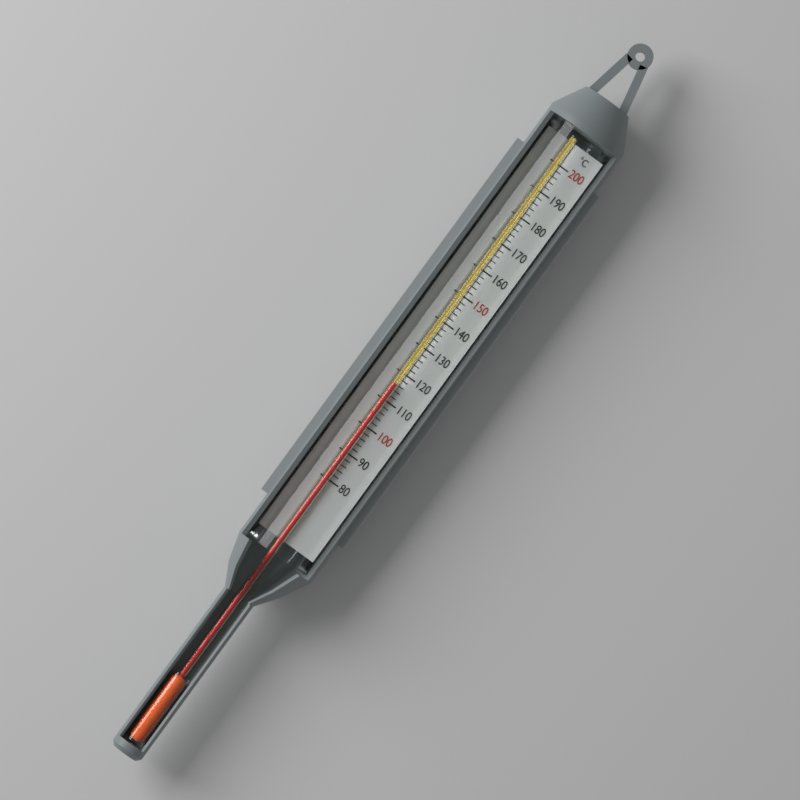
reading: 116 °C
